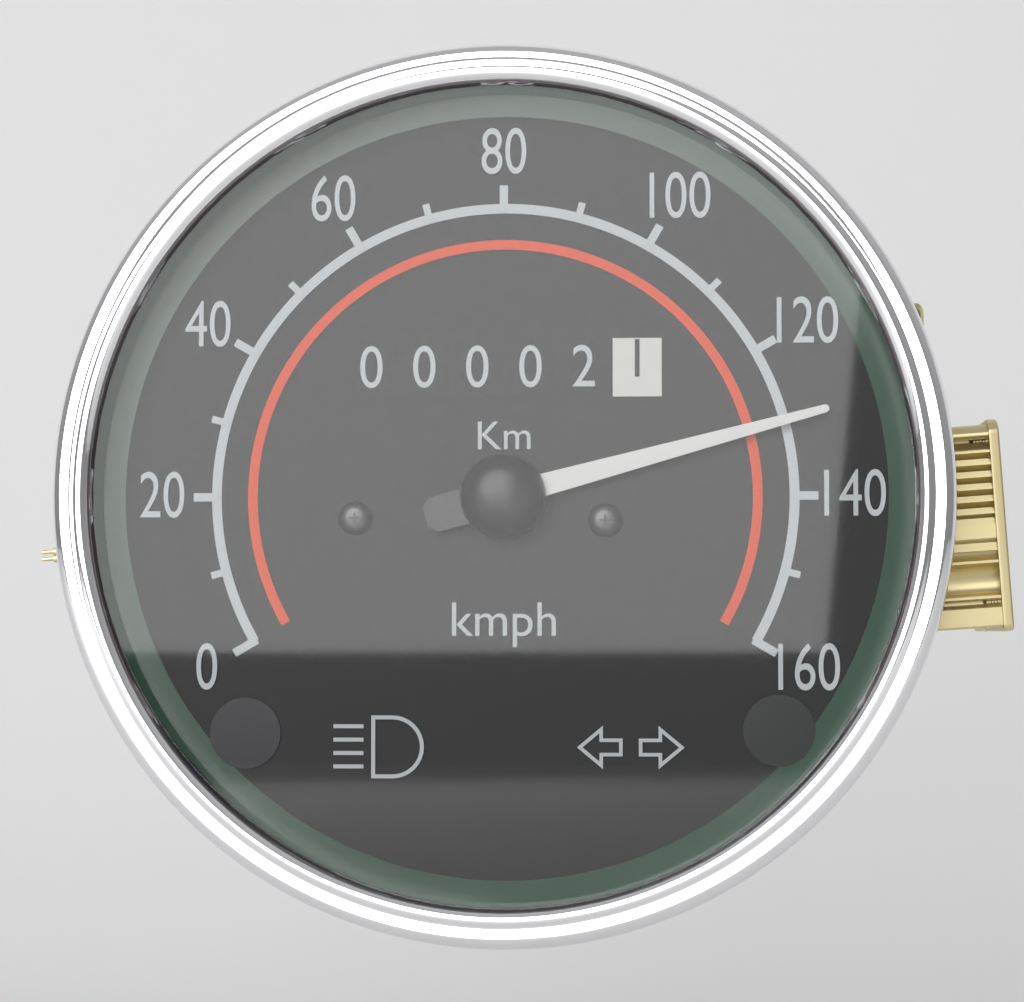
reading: 130 kmph
